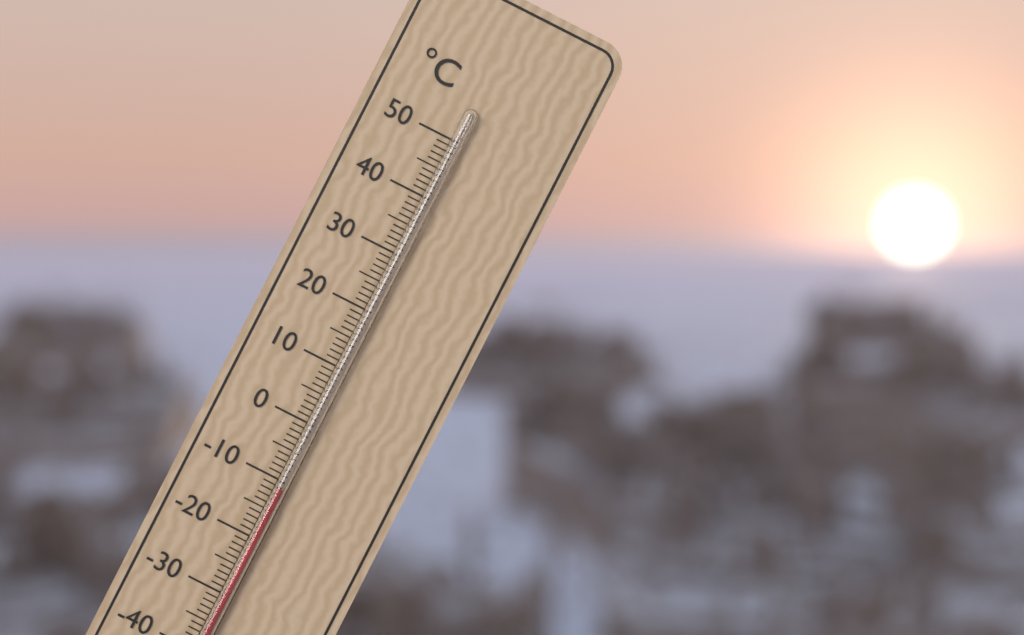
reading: -11 °C
